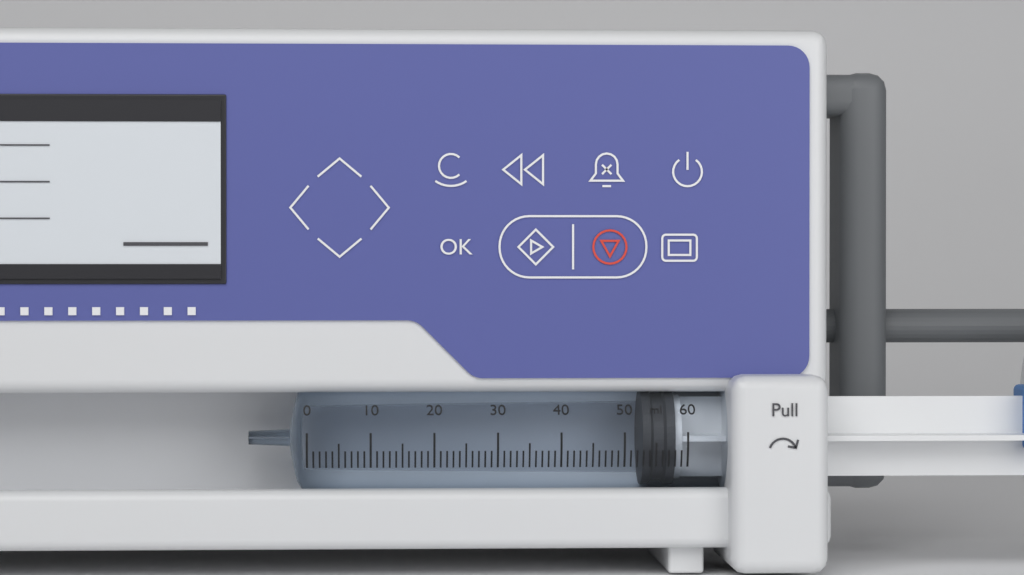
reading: 53 ml
